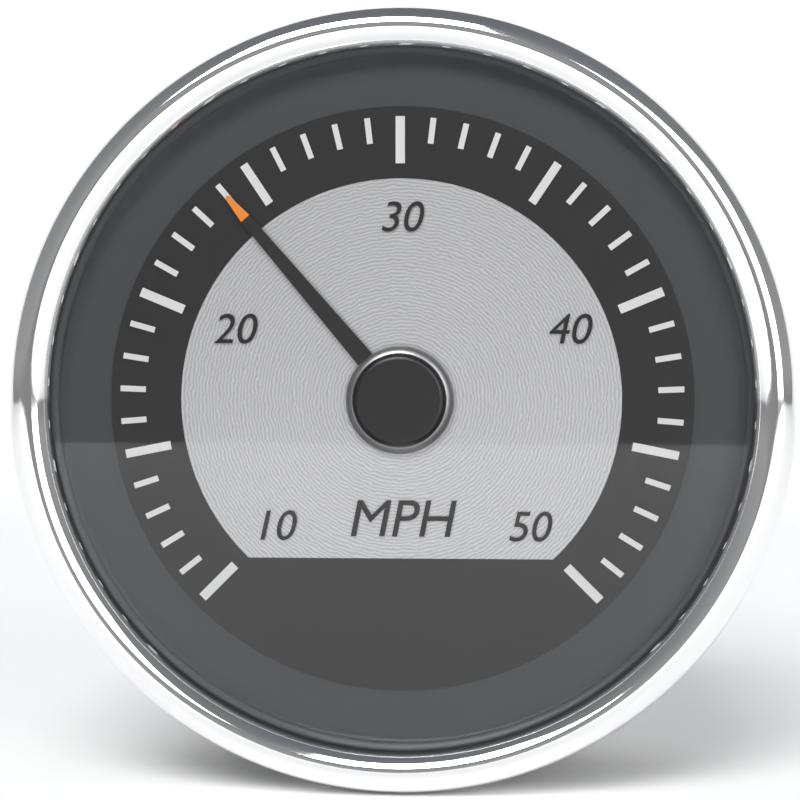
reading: 24 mph
